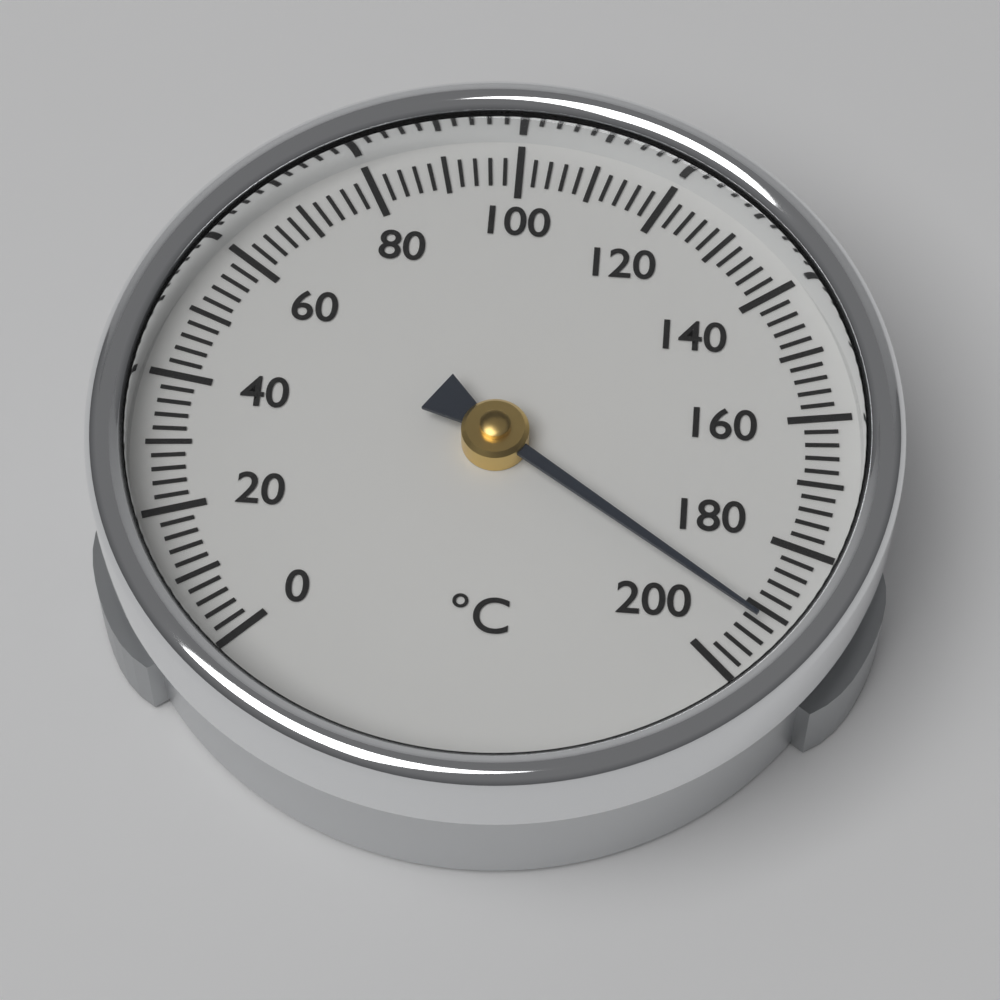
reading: 192 °C
